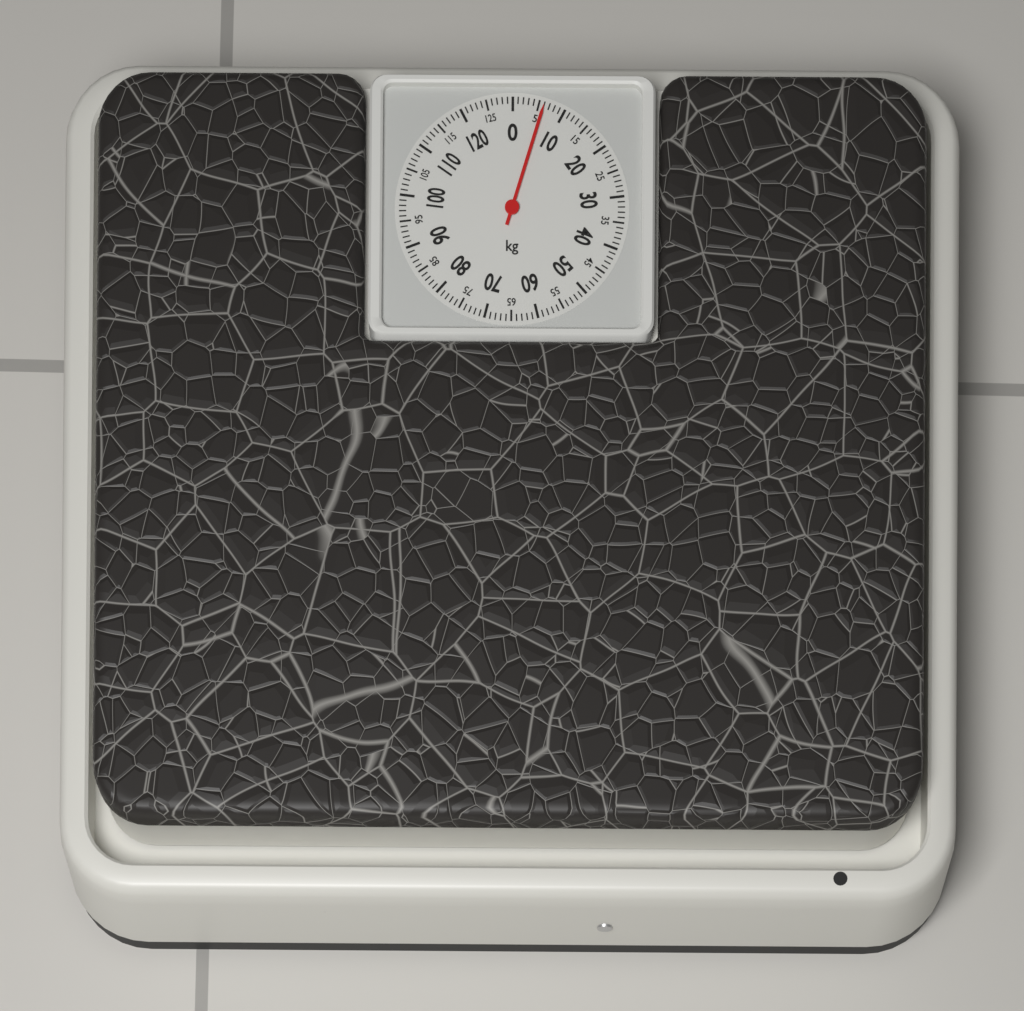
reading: 6 kg
